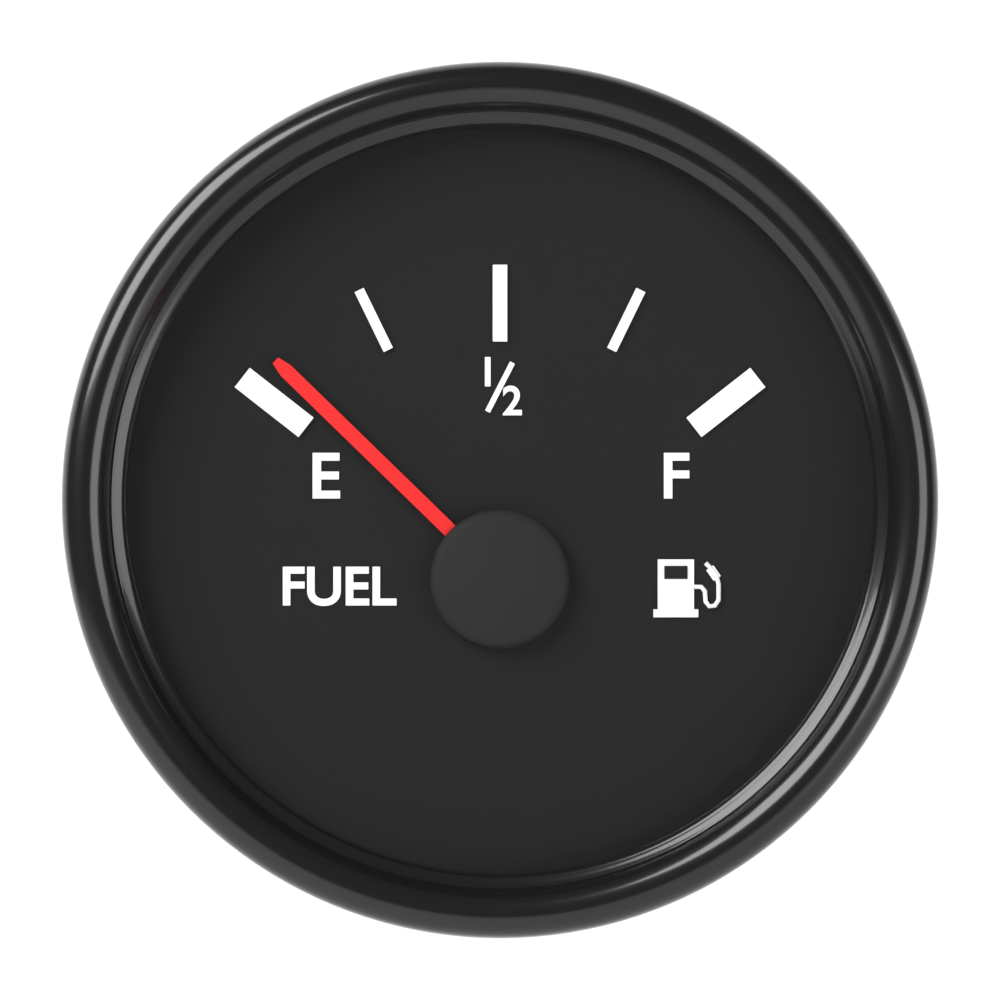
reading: 0.06 (no unit)
